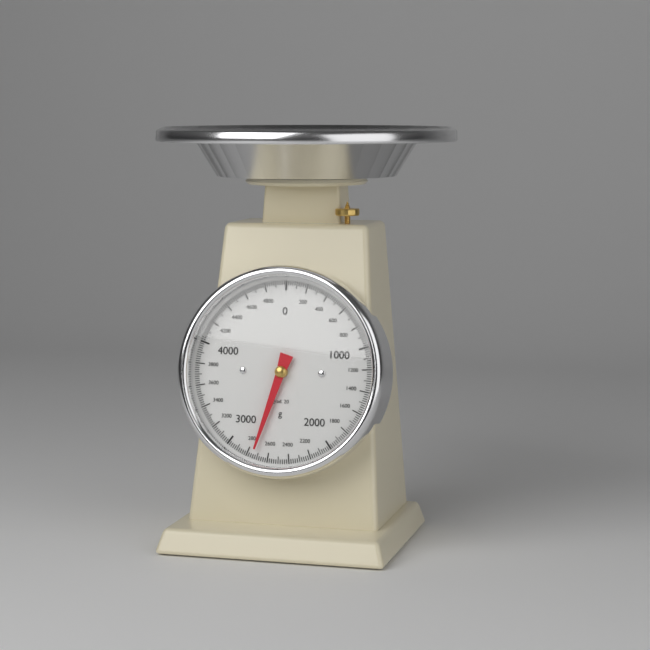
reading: 2740 g
